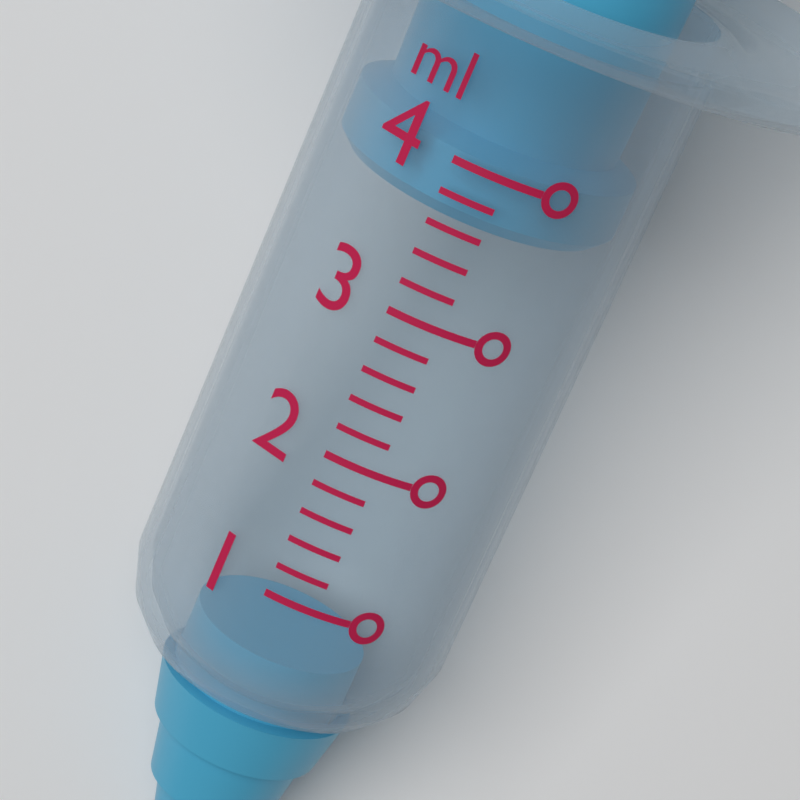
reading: 3.6 ml
